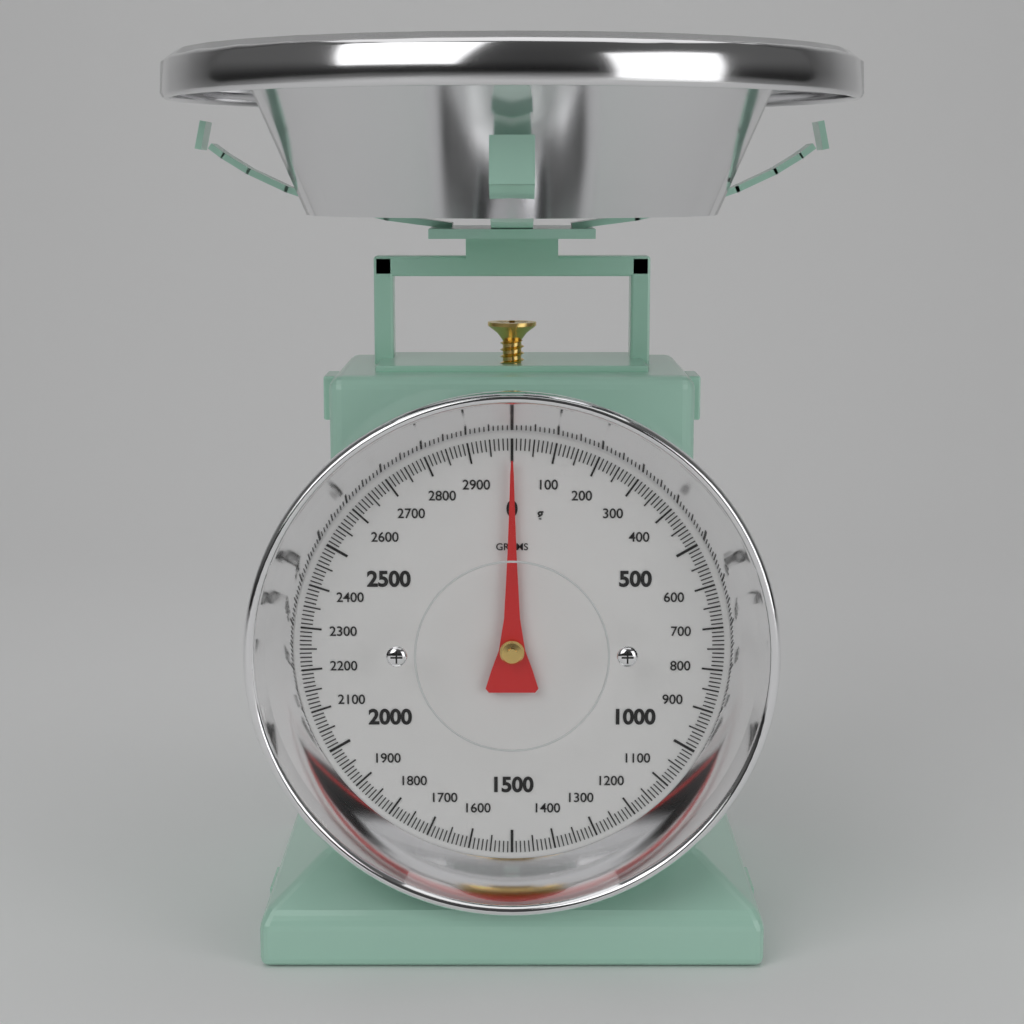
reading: 0 g
